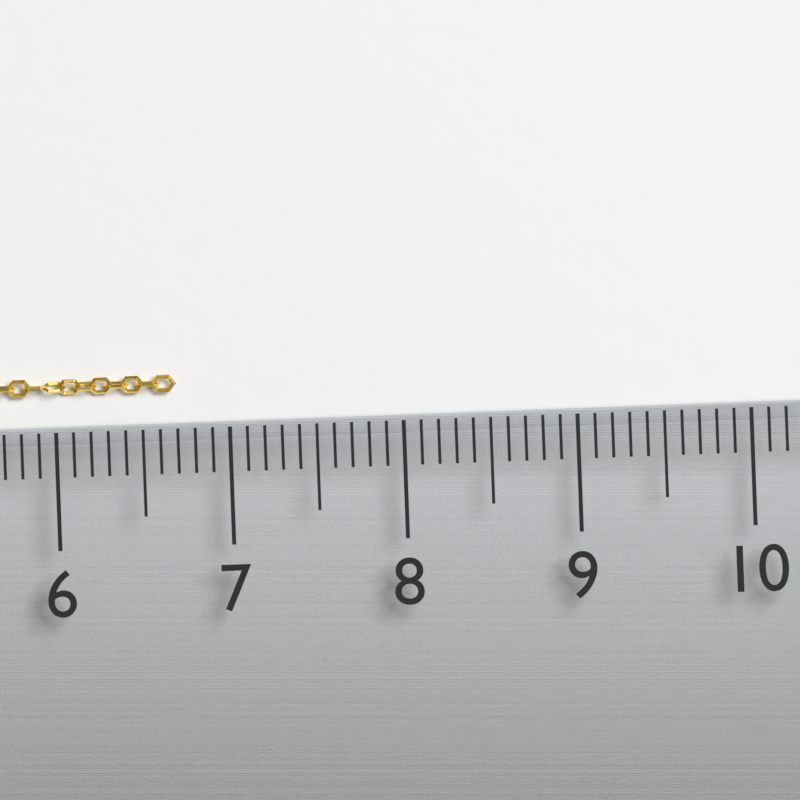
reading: 6.7 (no unit)
